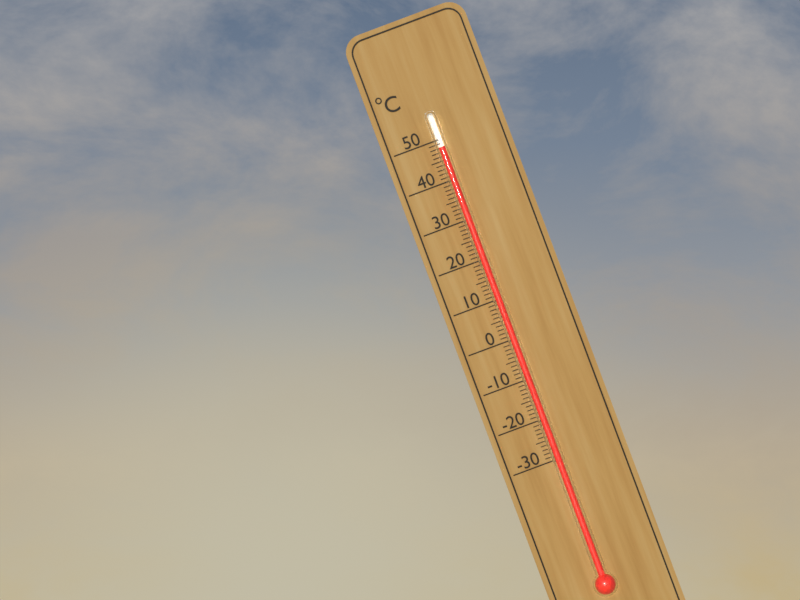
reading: 48 °C
